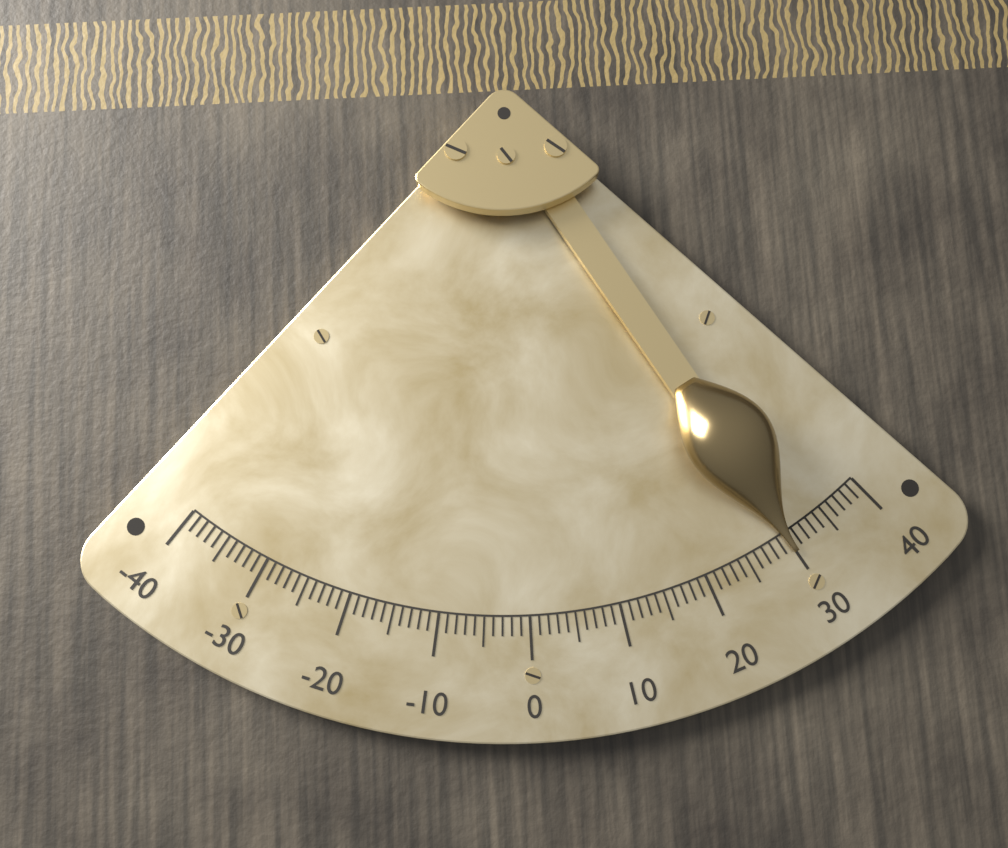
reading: 30 (no unit)
